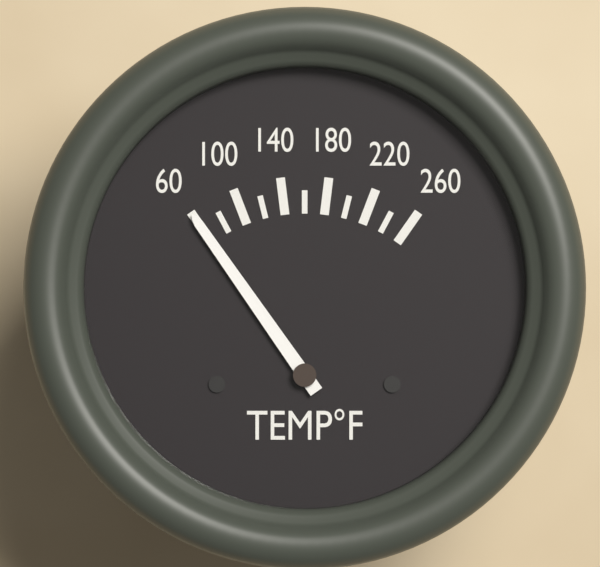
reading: 60 °F
